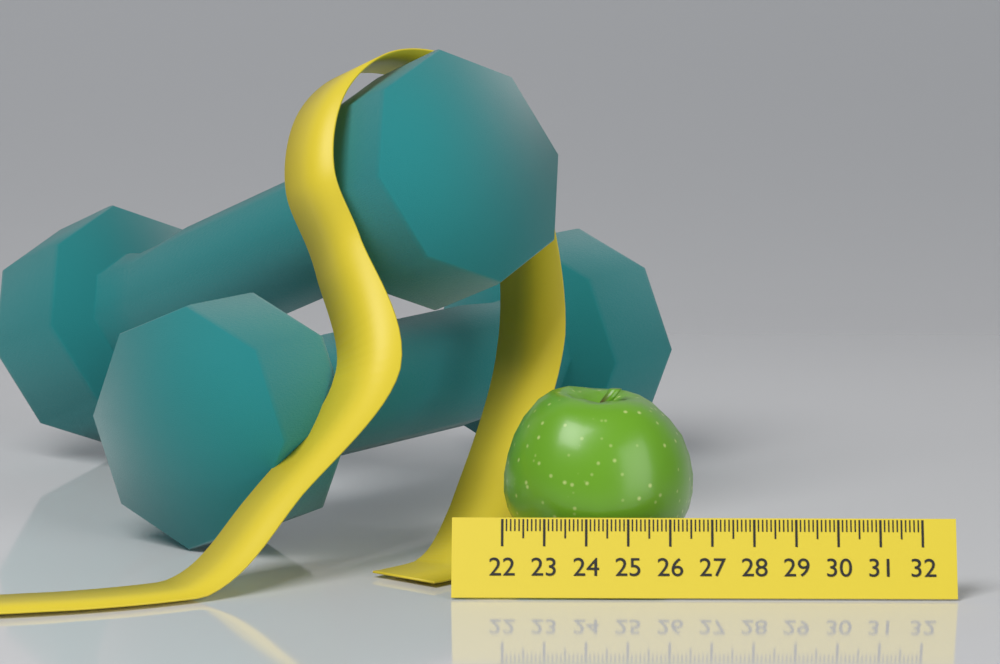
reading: 26.6 (no unit)
